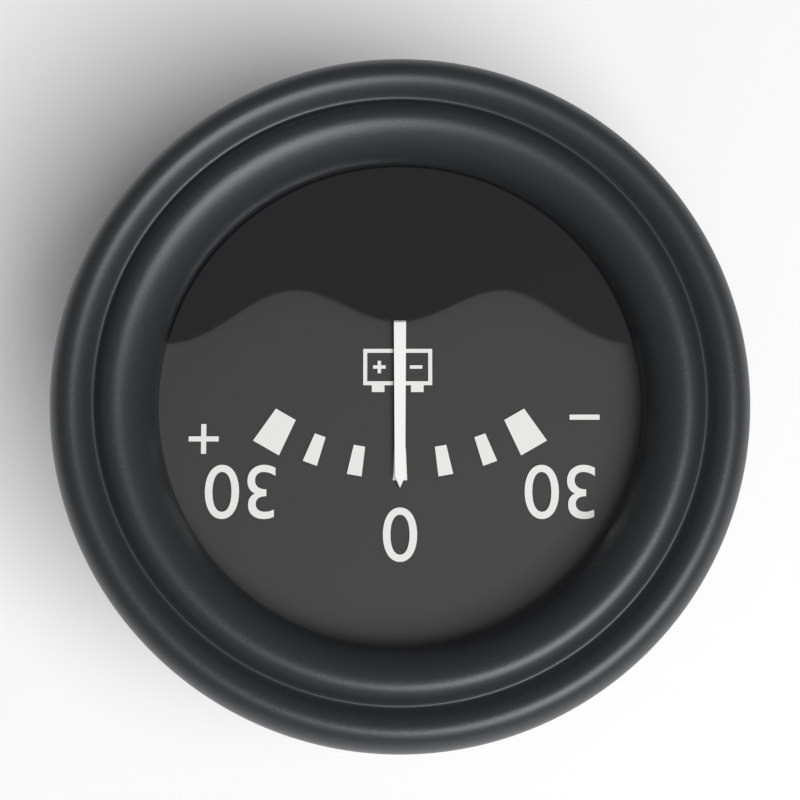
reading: 0 (no unit)
